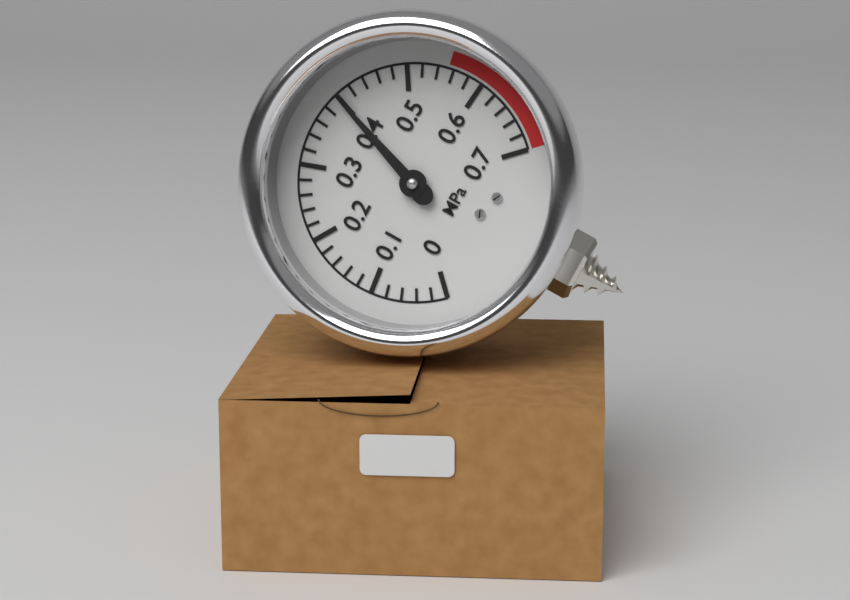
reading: 0.40 MPa
